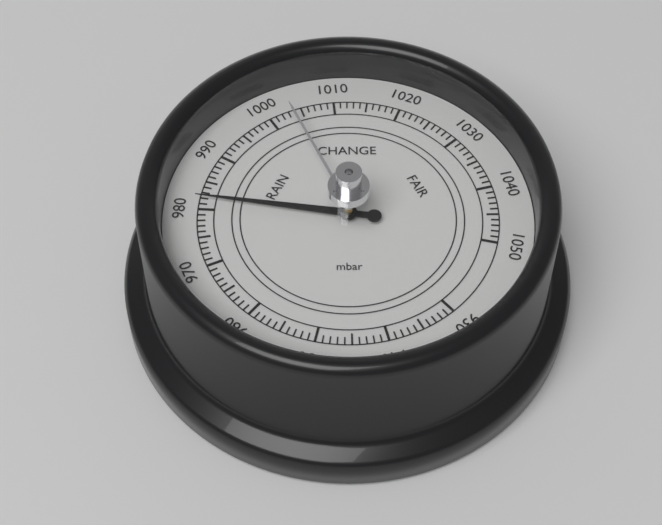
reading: 982 mbar
